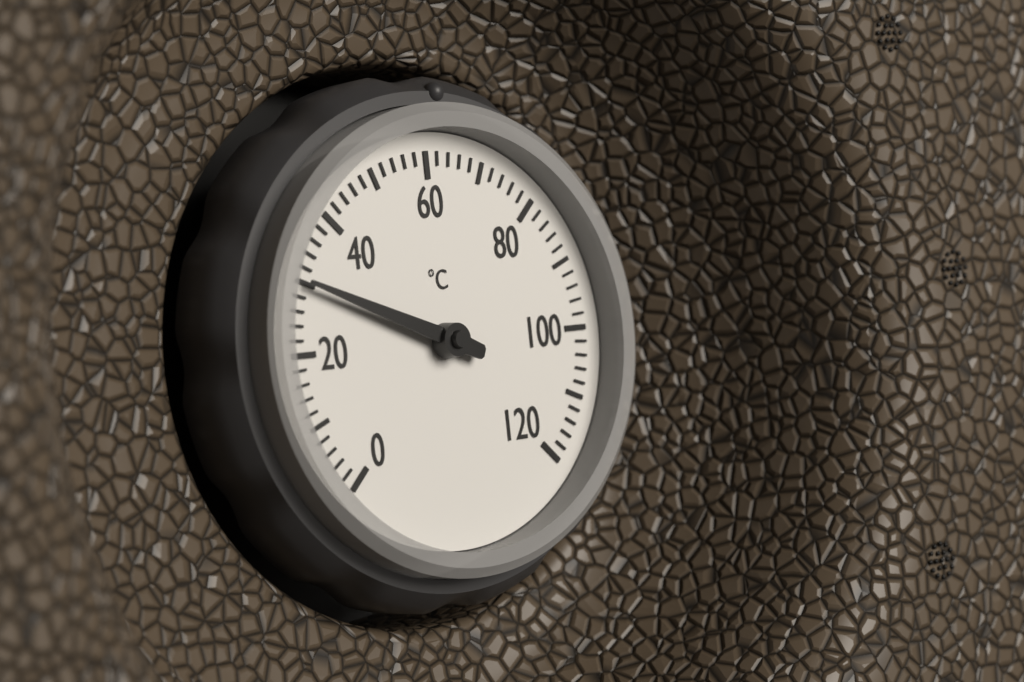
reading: 30 °C
